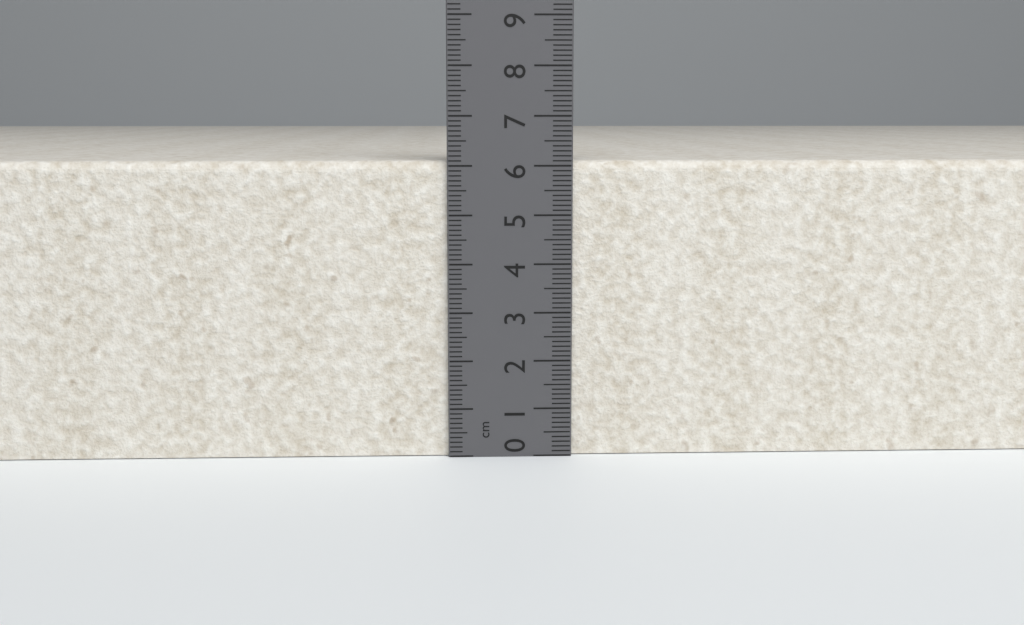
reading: 6.1 cm
